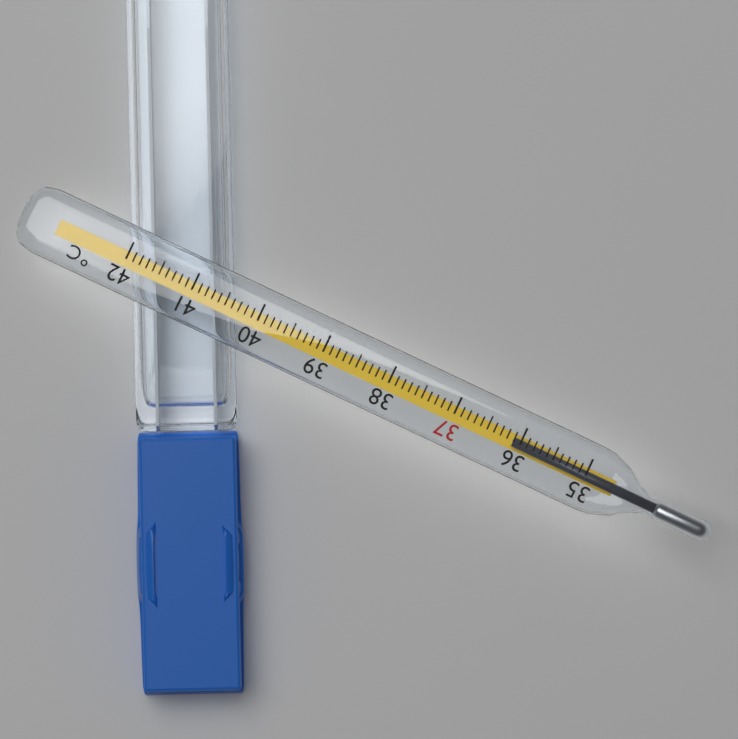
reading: 36.1 °C
